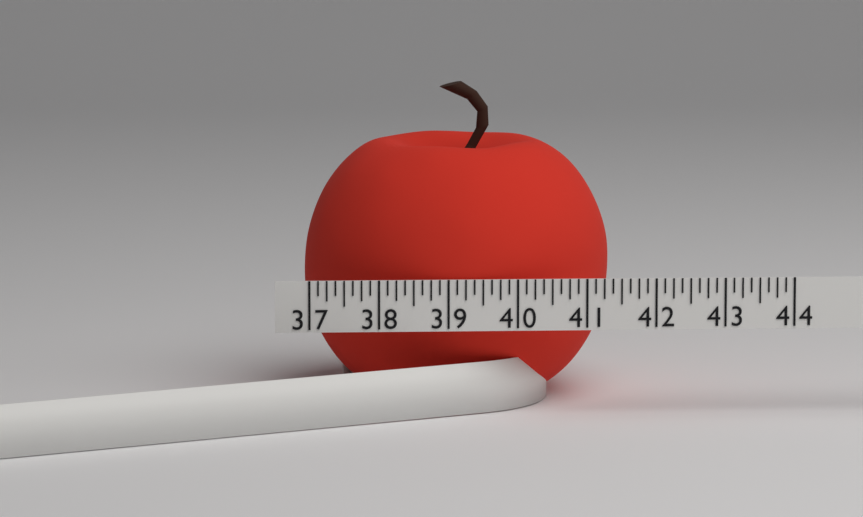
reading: 41.500 (no unit)
